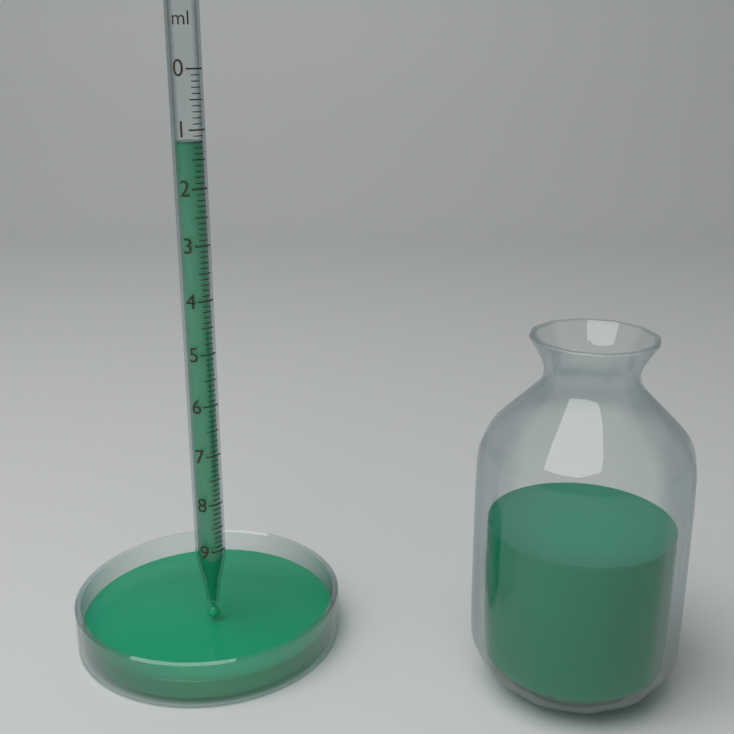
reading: 1.2 ml
